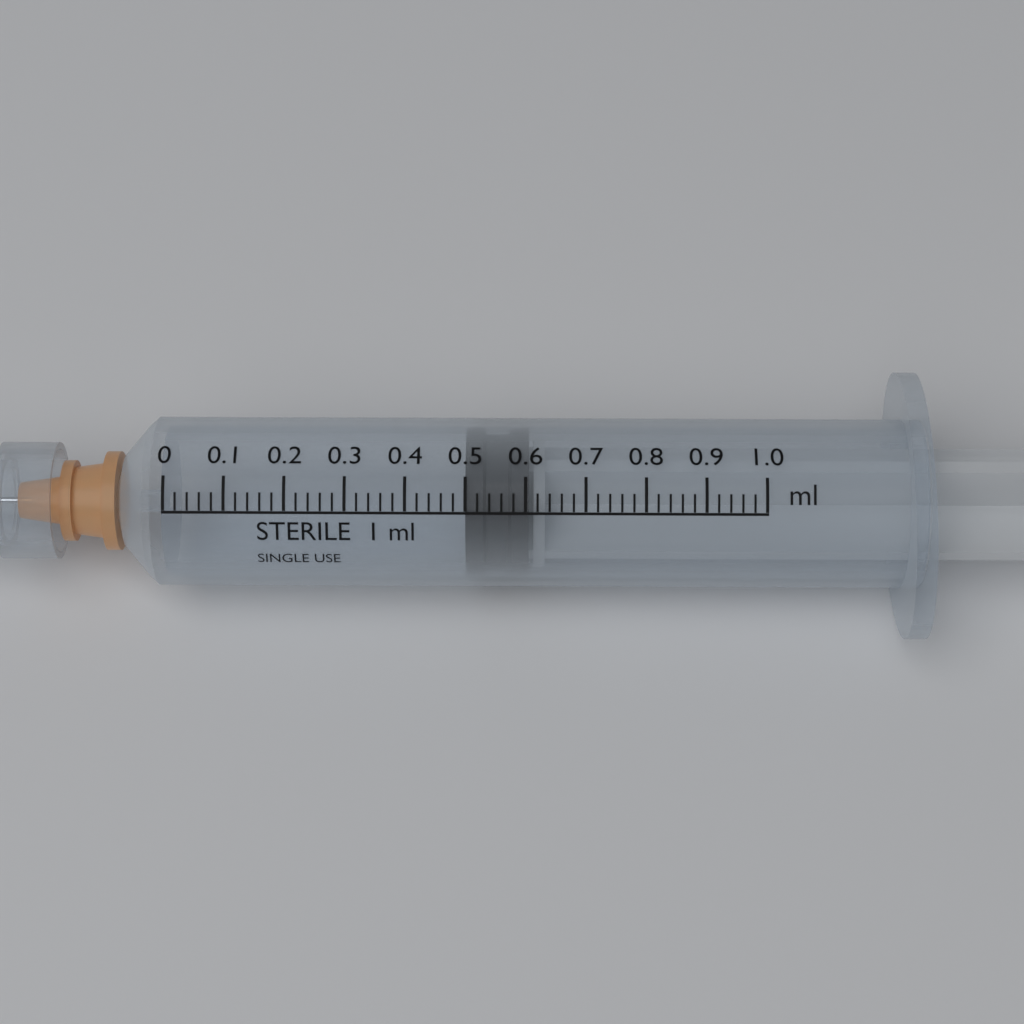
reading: 0.50 ml
